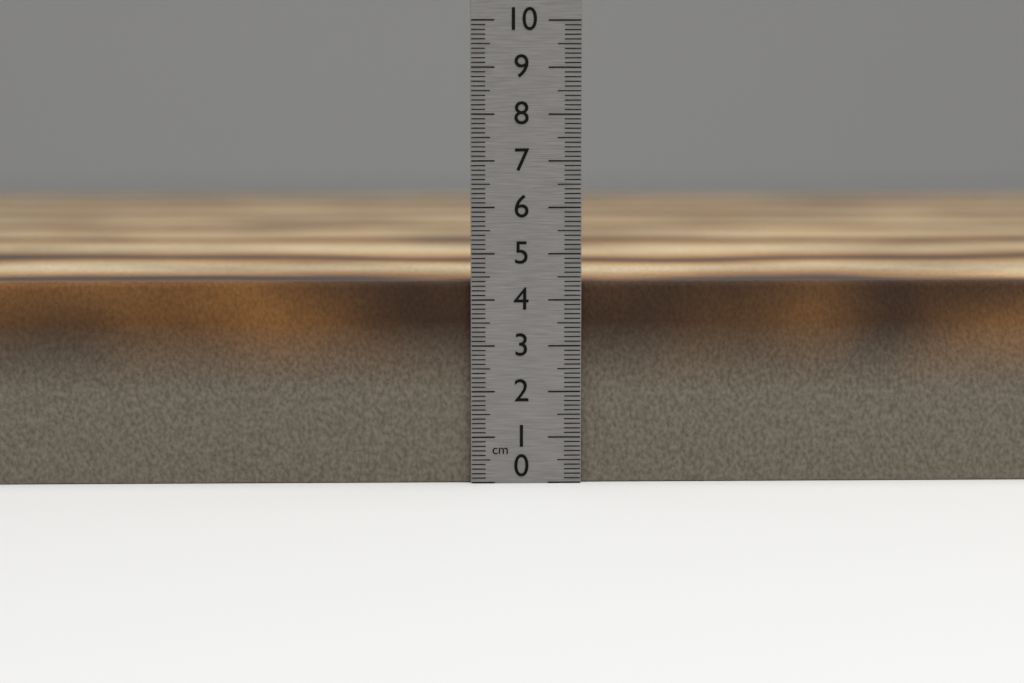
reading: 4.4 cm
